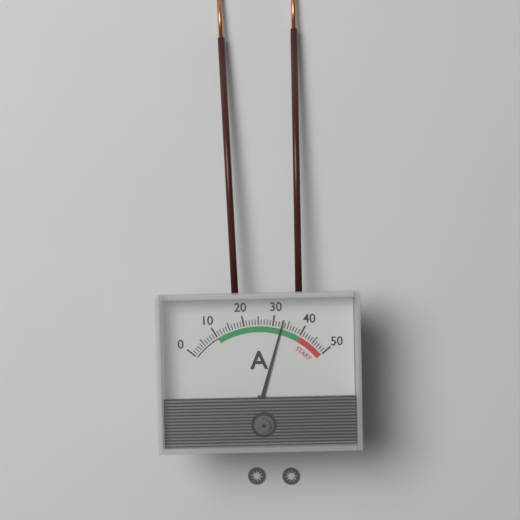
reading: 33 A
